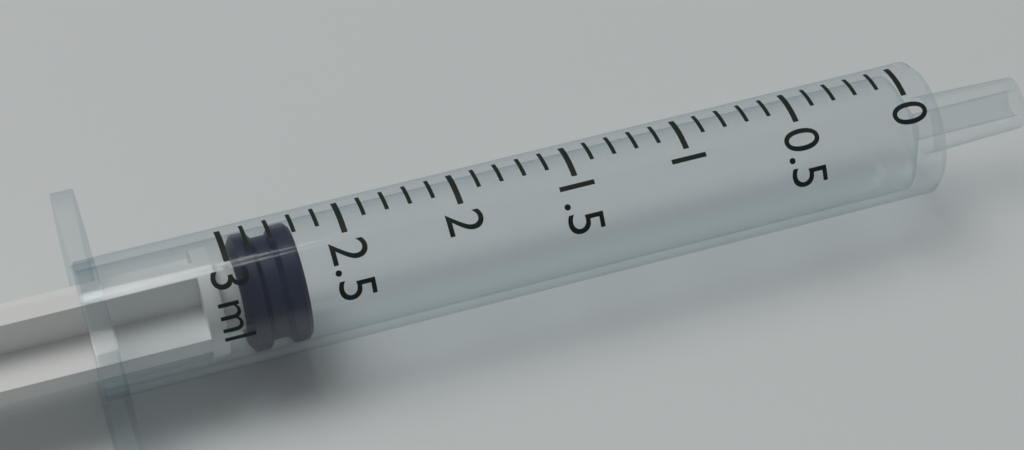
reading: 2.7 ml
